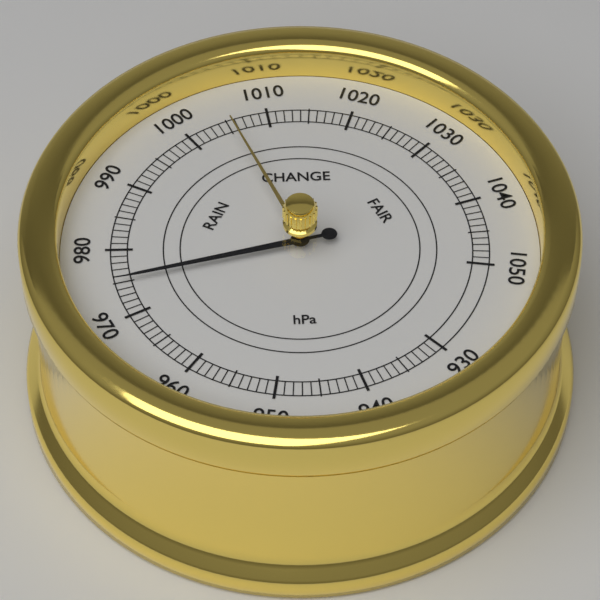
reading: 975 hPa
